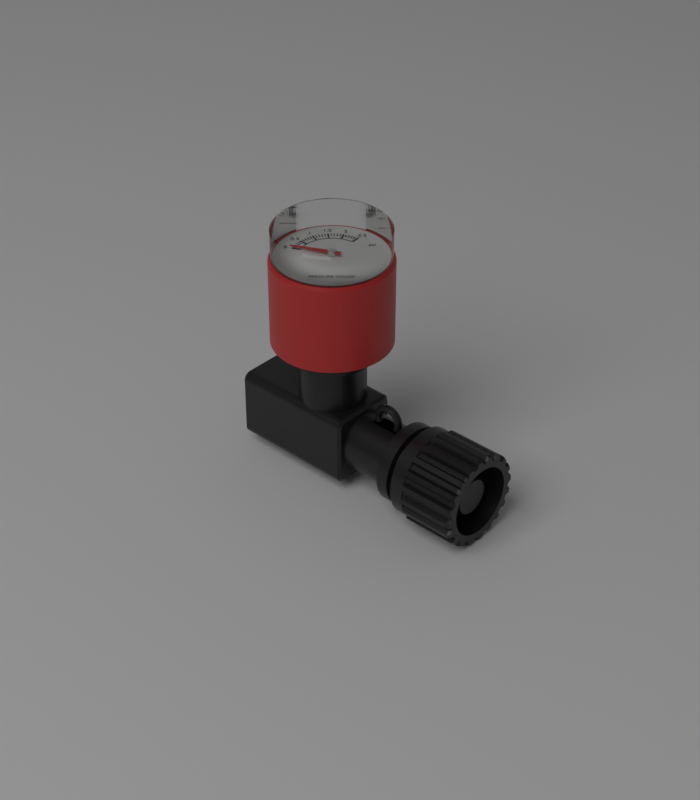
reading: 0.0 psi
